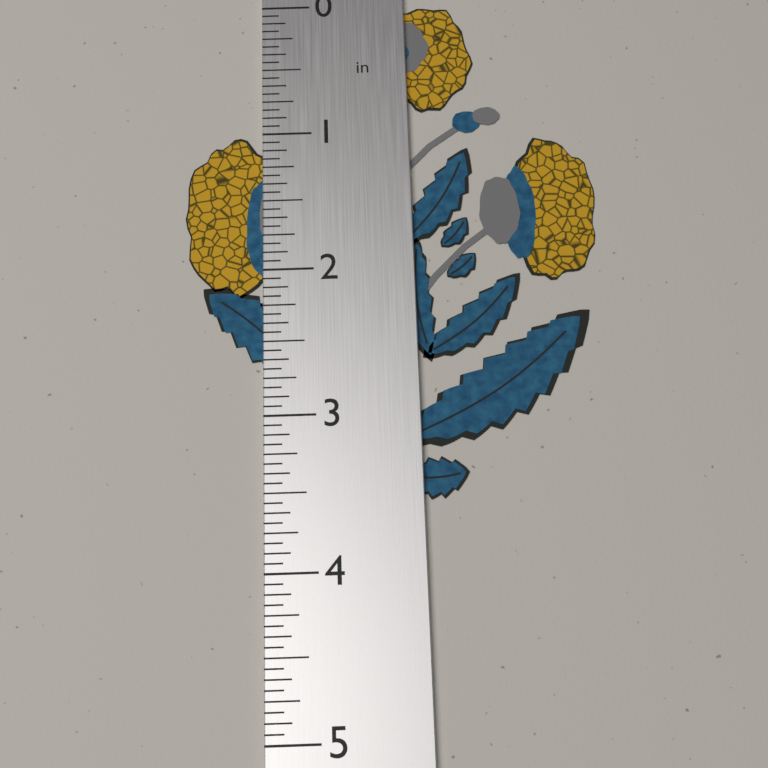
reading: 3.5625 in
